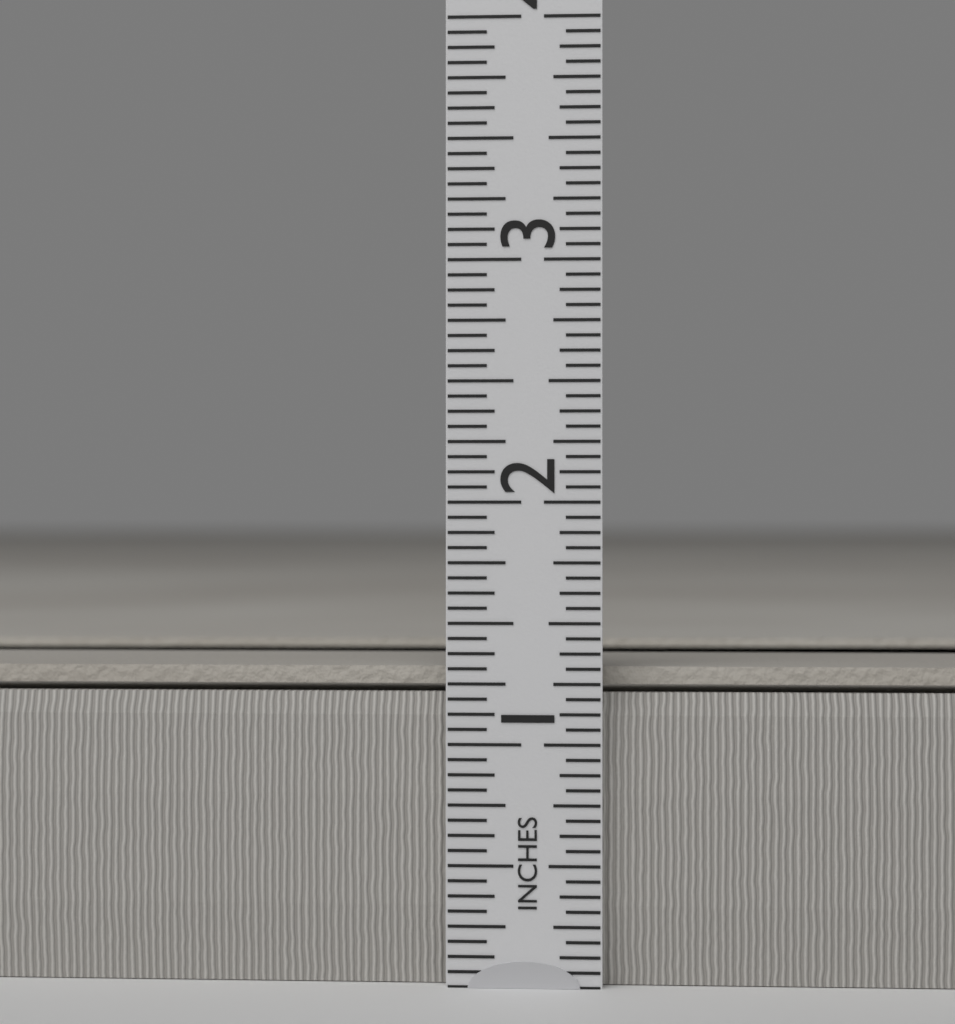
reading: 1.3125 in
